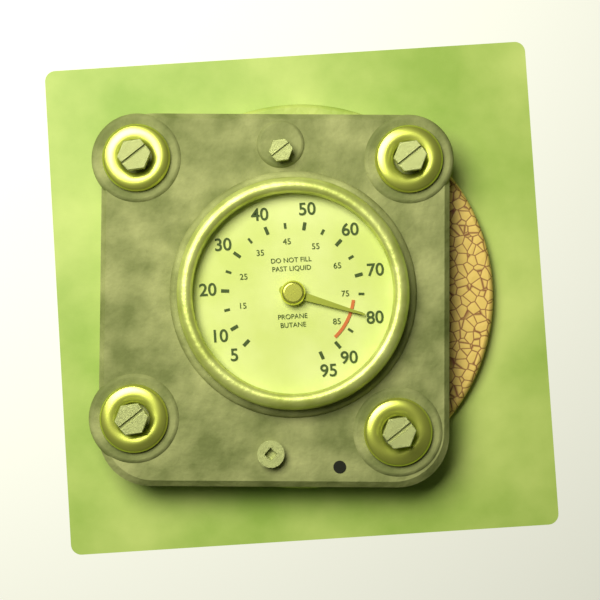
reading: 80 (no unit)
